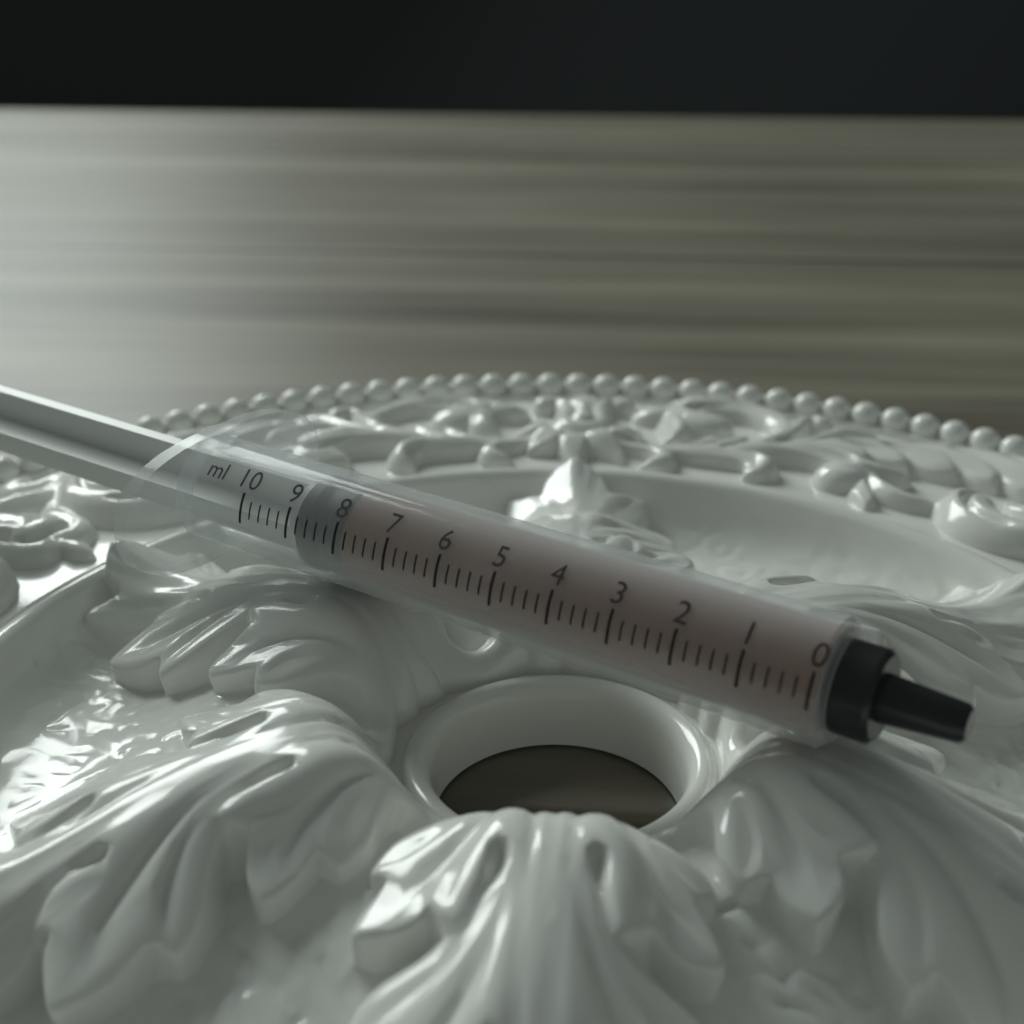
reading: 8.0 ml
